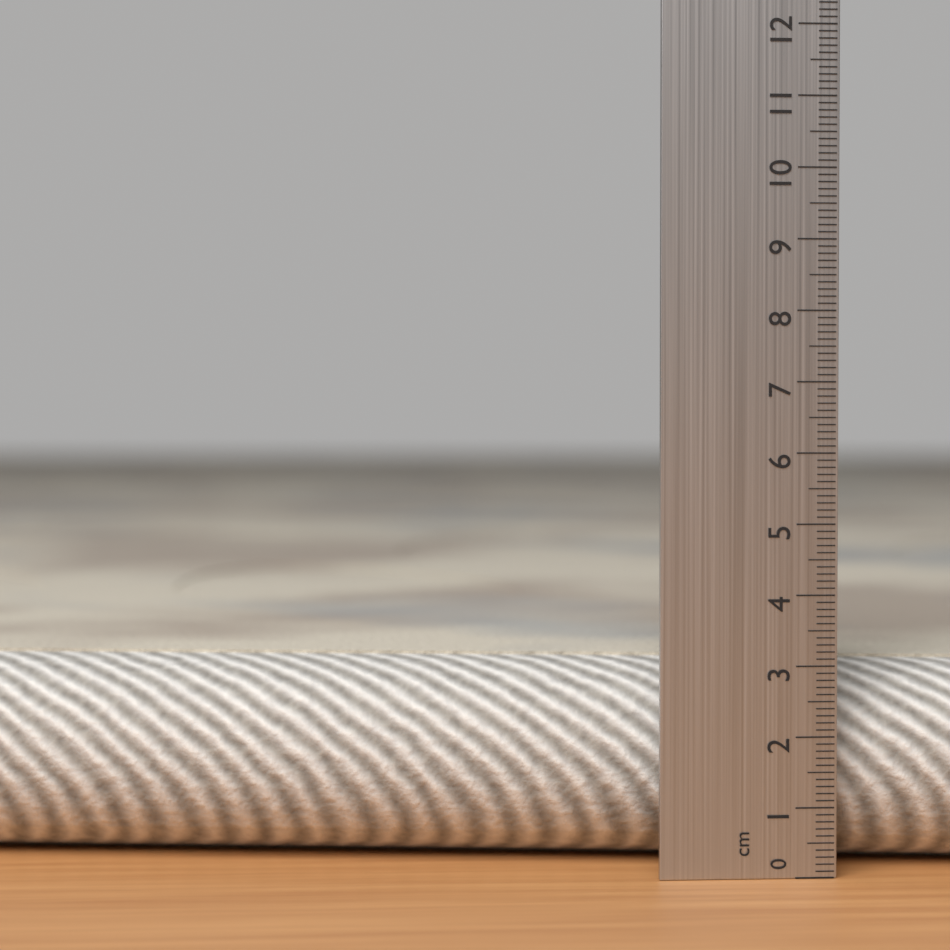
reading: 3.0 cm
